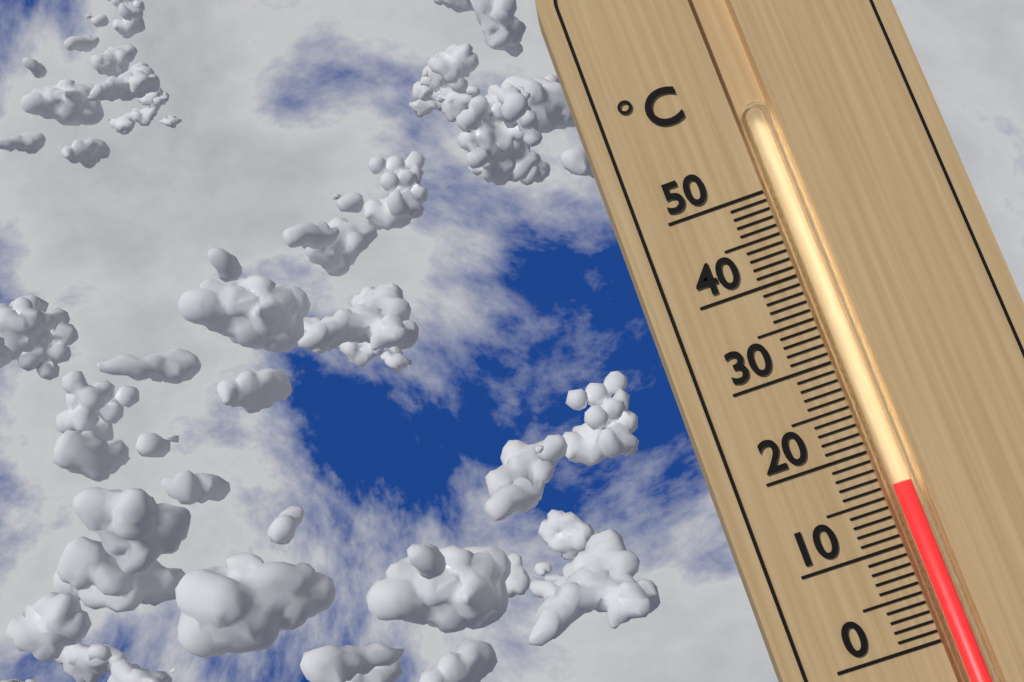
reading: 16 °C
